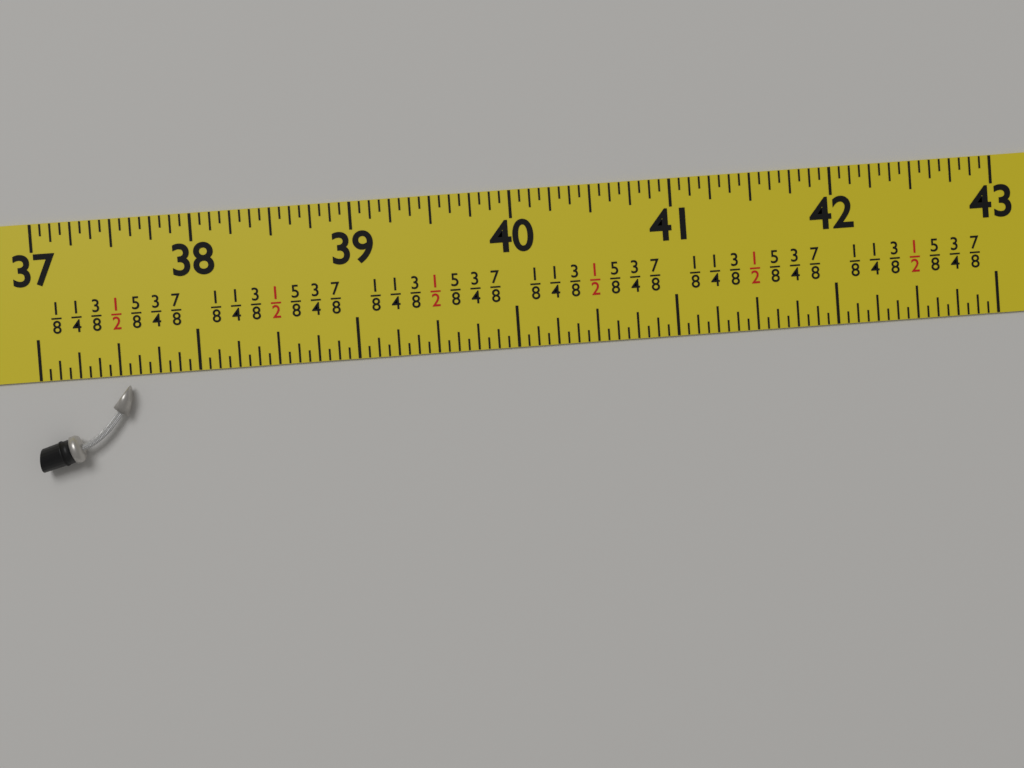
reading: 37.5625 in
